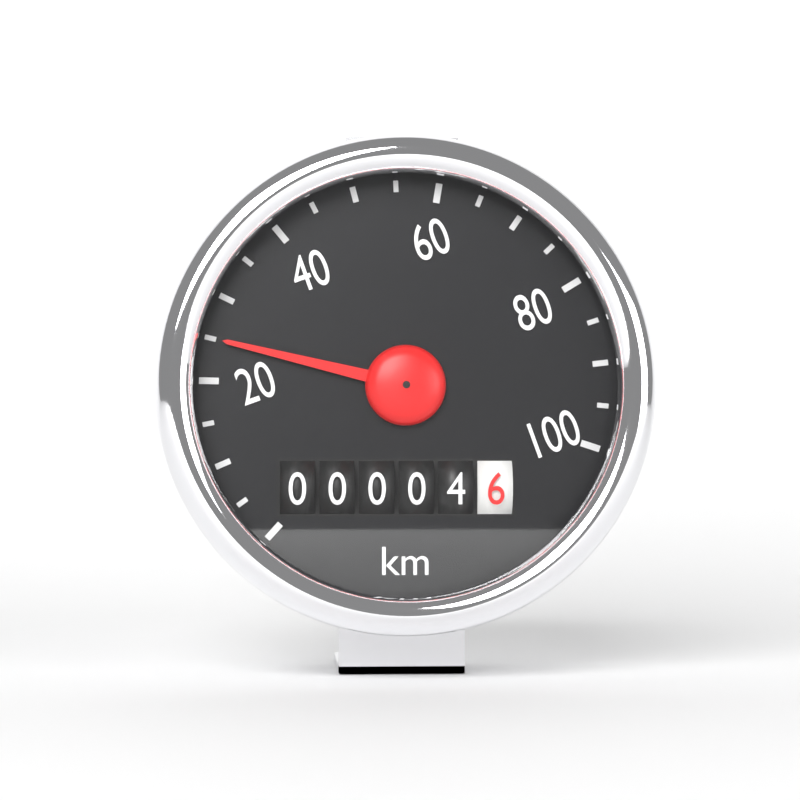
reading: 25 km/h
